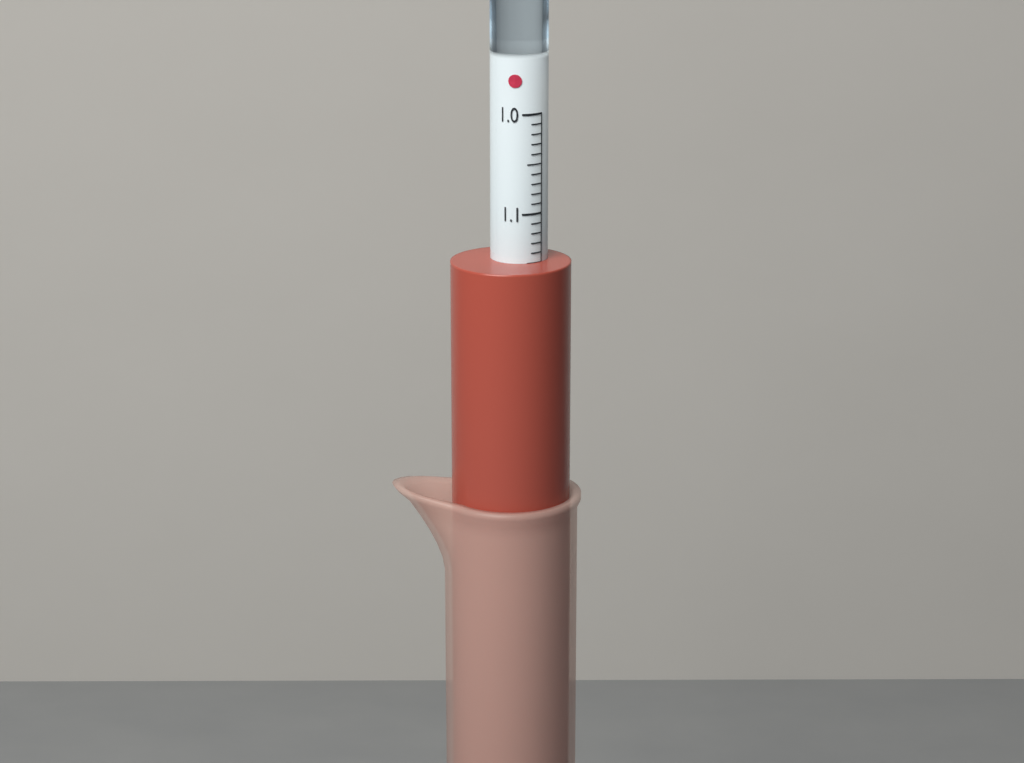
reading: 1.15 (no unit)
